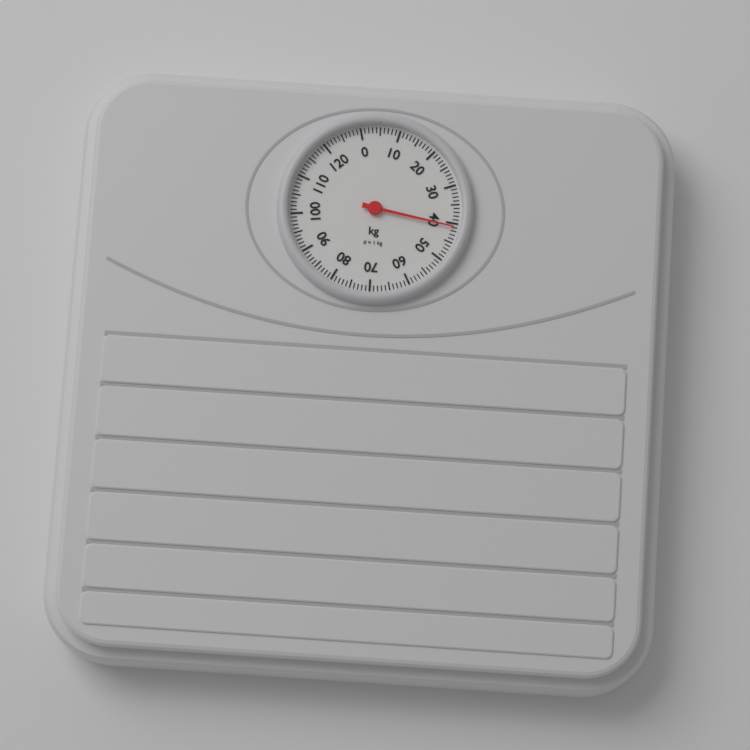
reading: 41 kg
